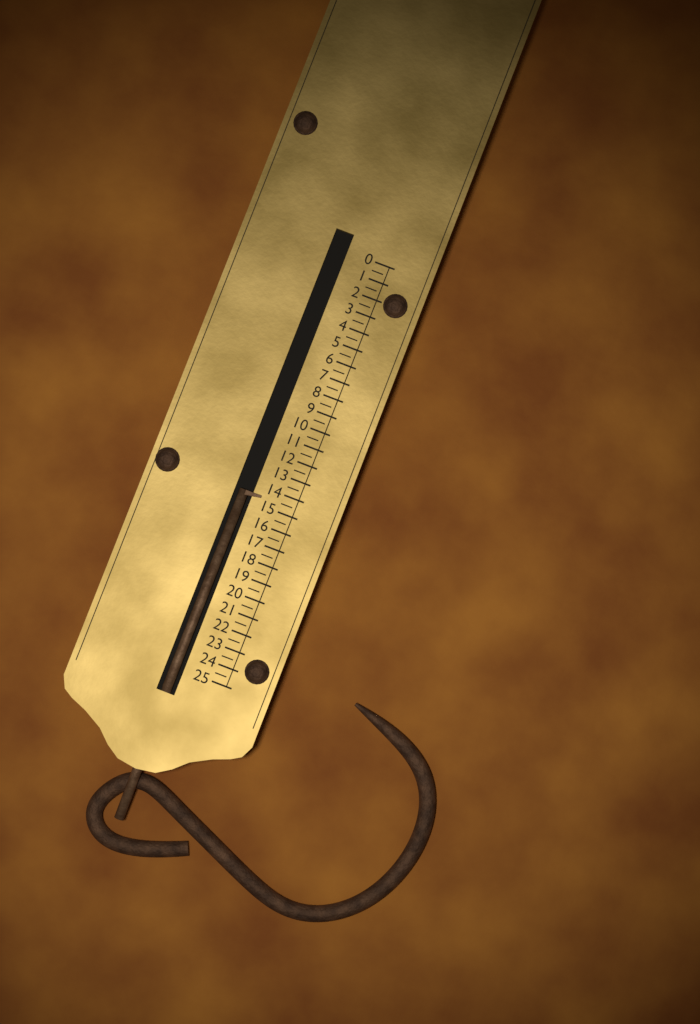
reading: 14.5 (no unit)
